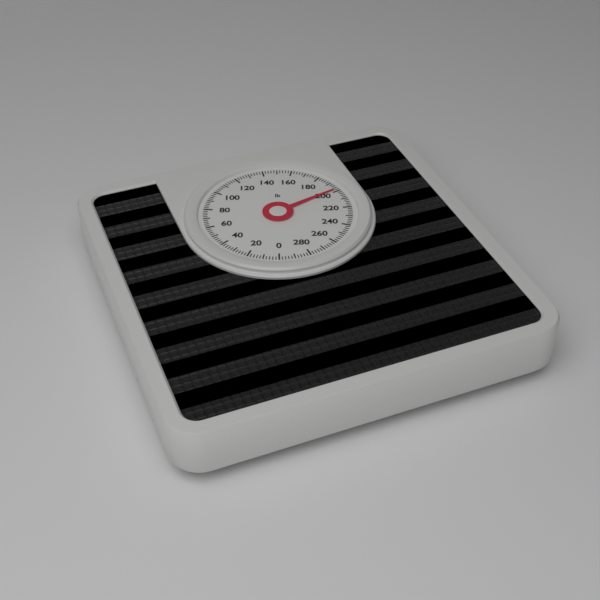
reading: 198 lb
